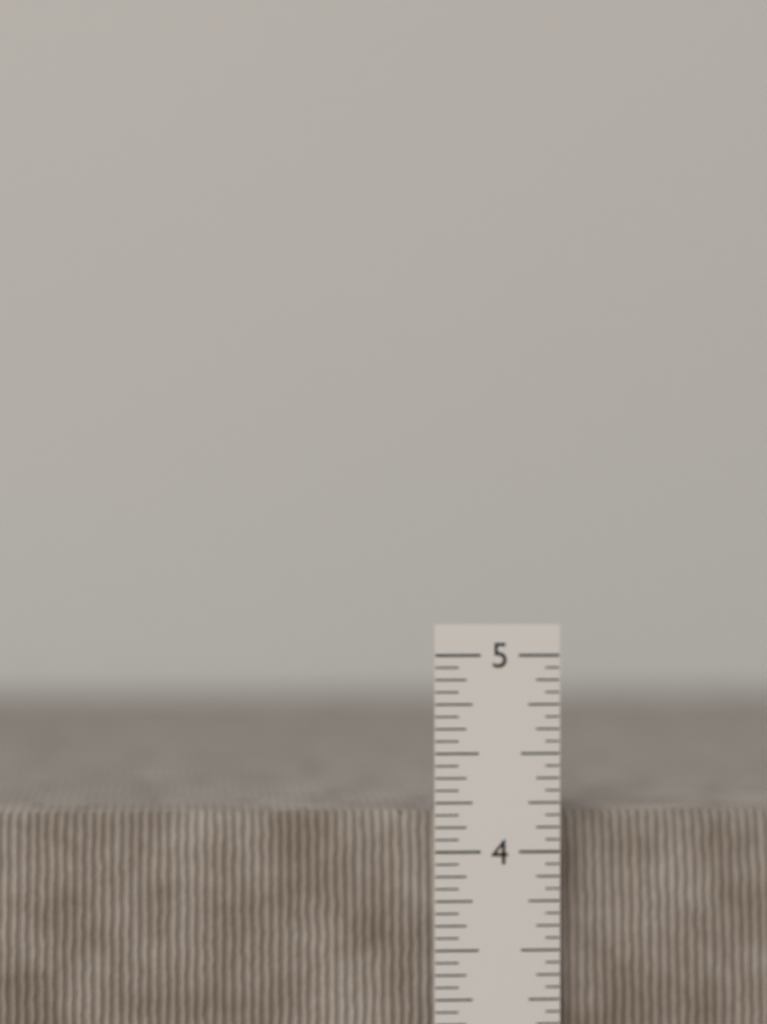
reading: 4.1875 in
